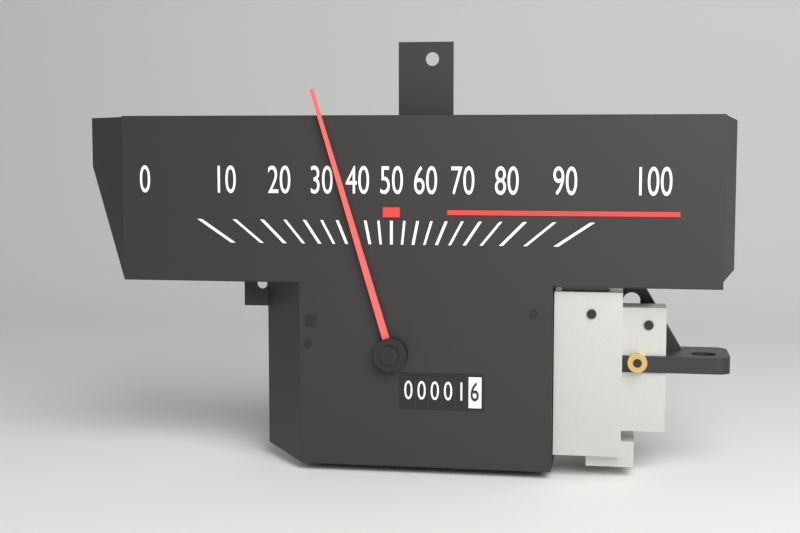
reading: 35 (no unit)
